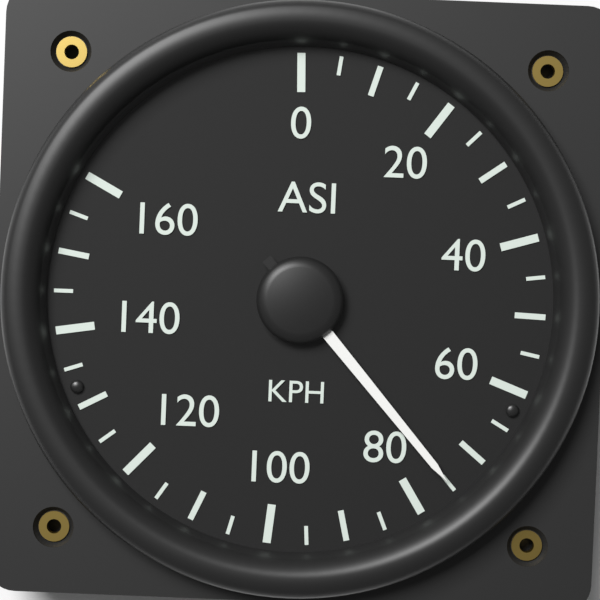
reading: 75 KPH
